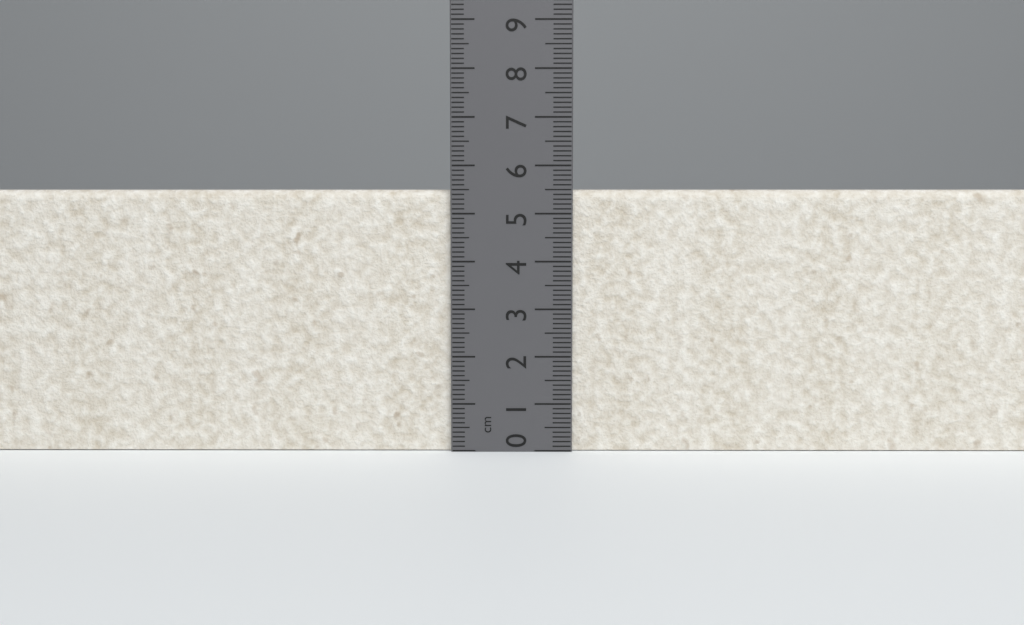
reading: 5.5 cm
